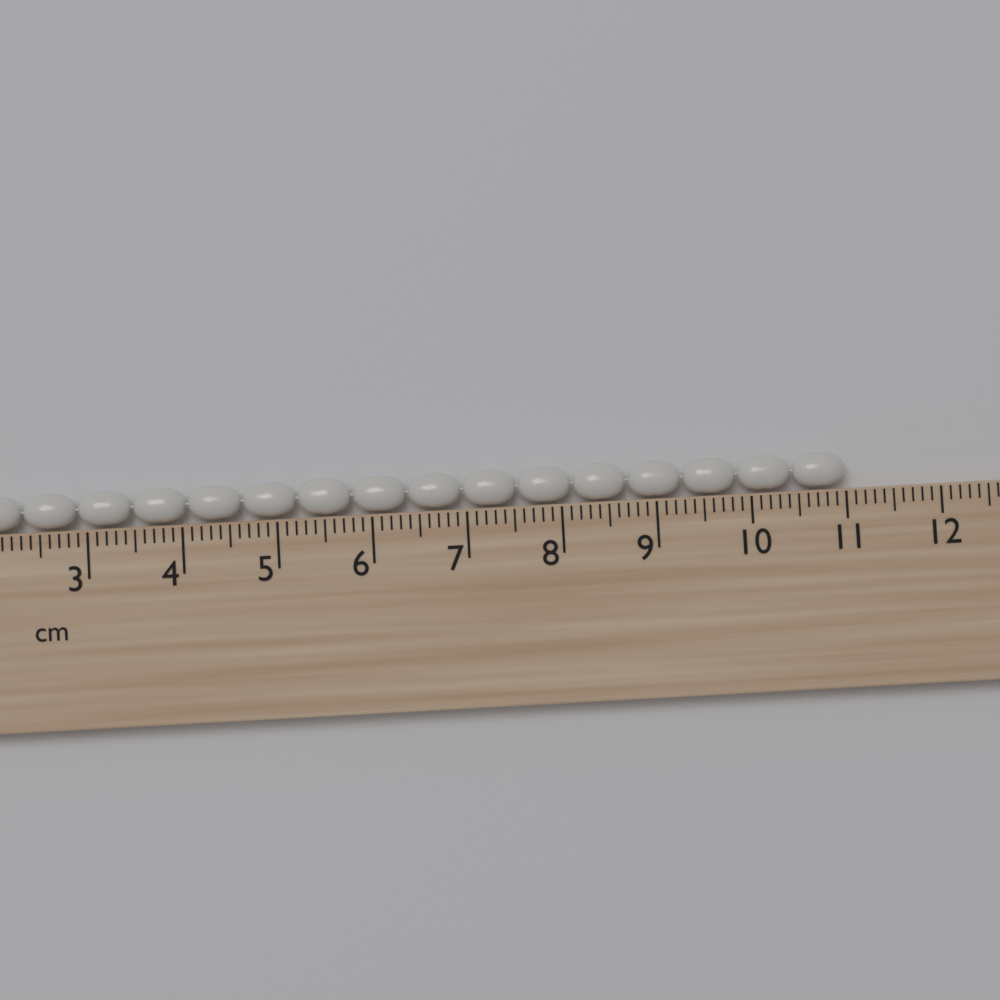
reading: 11.0 cm
